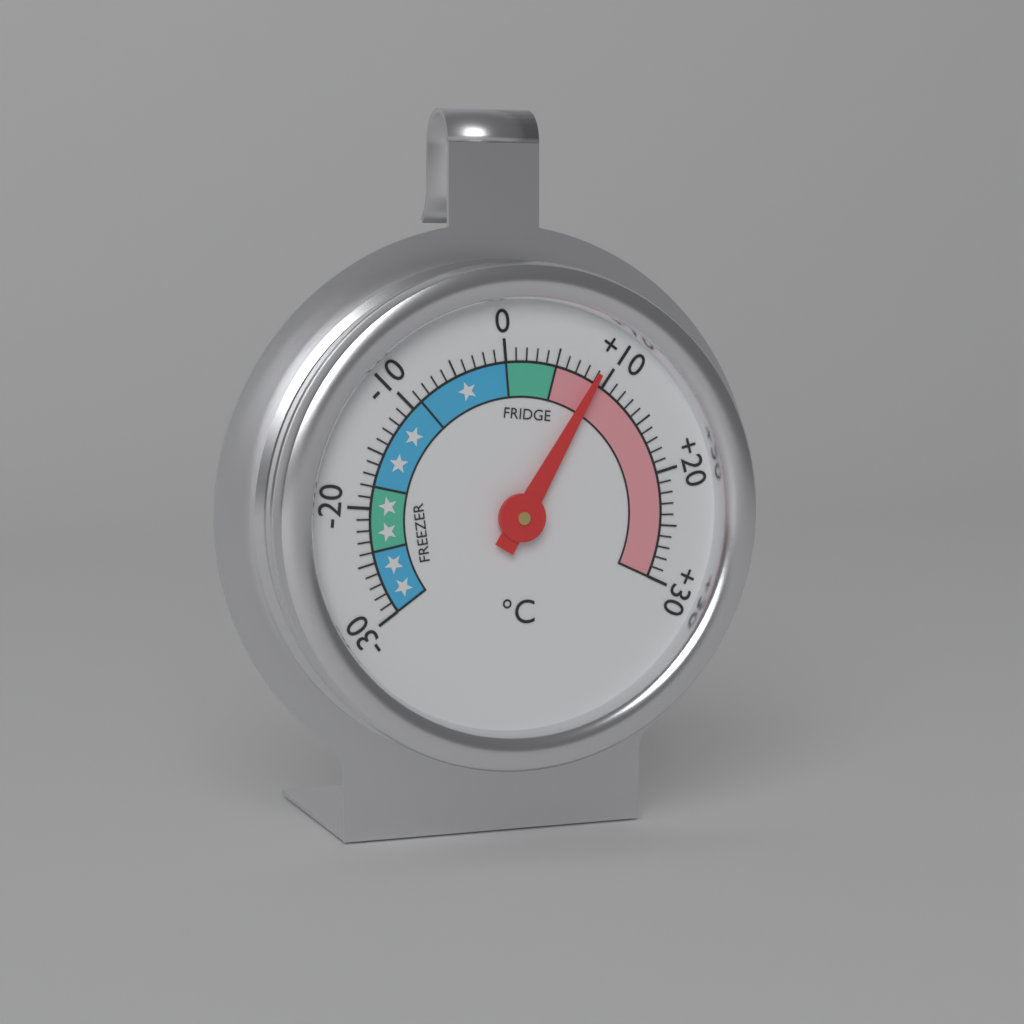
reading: 9 °C
